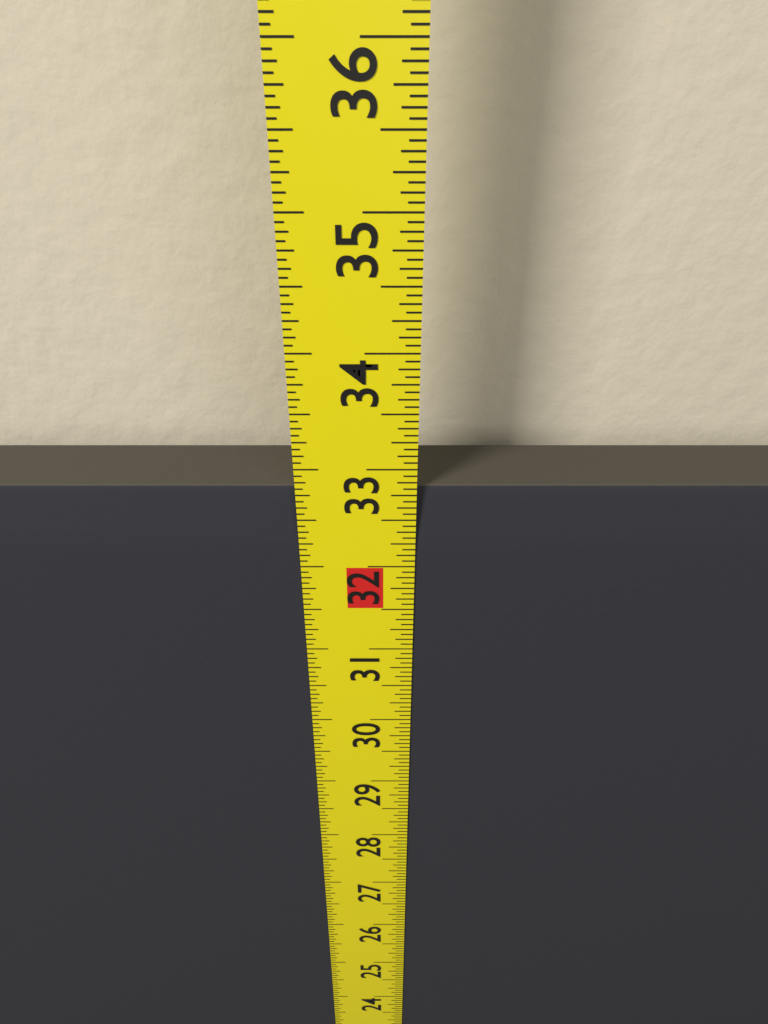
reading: 32.8000 in
